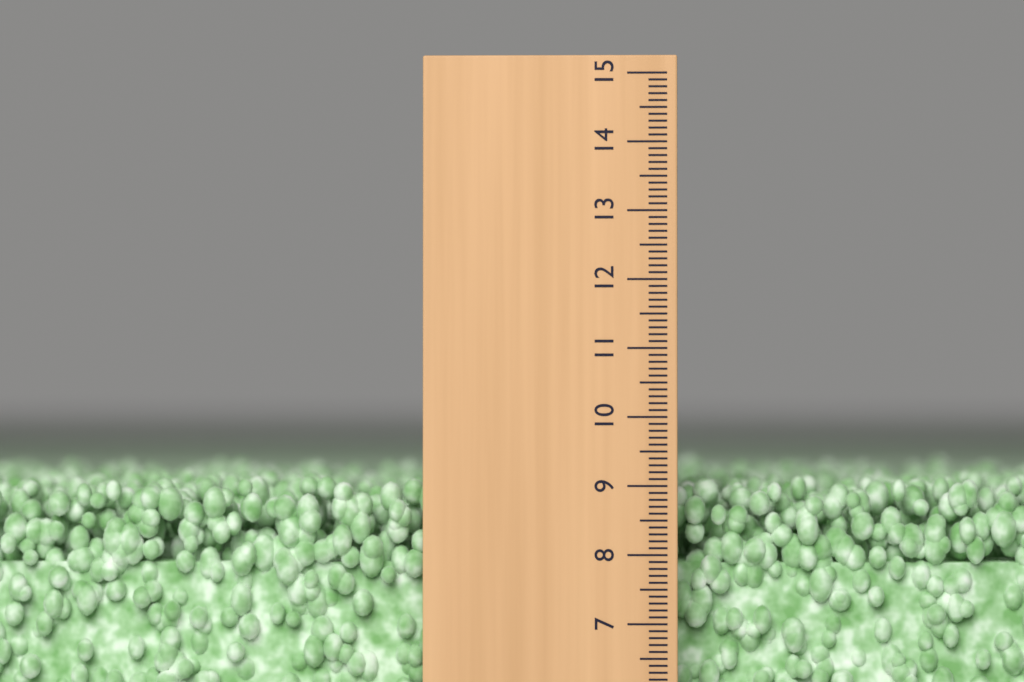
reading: 9.1 (no unit)
